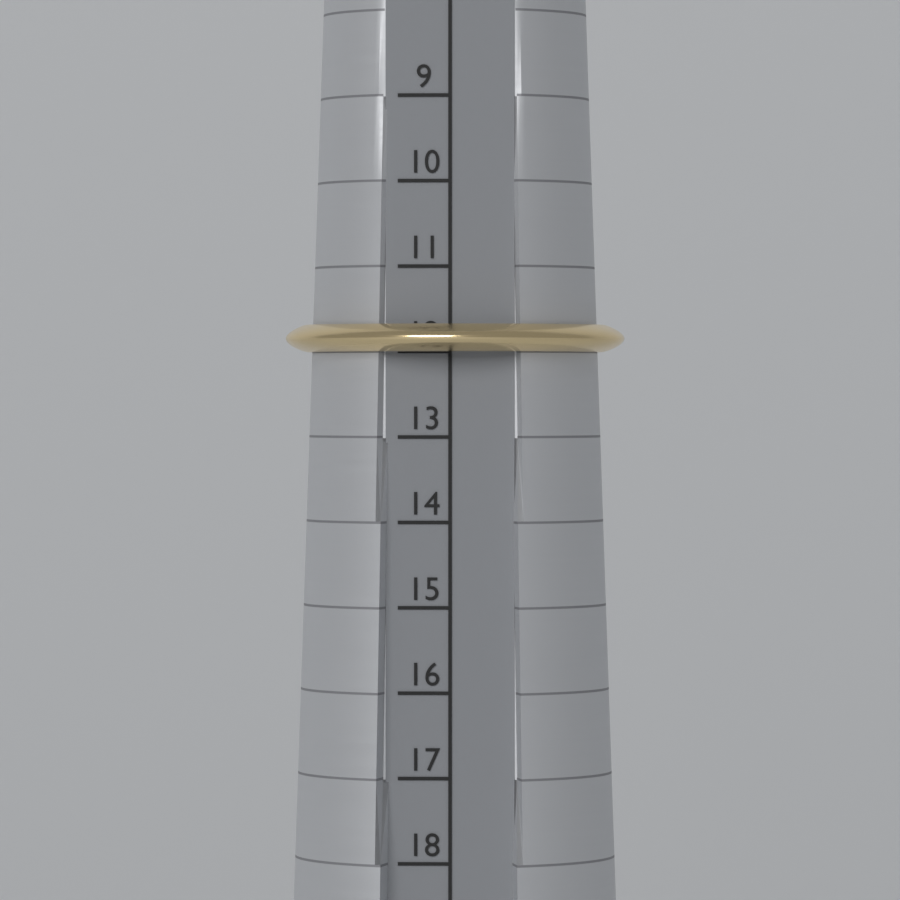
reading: 12 (no unit)
